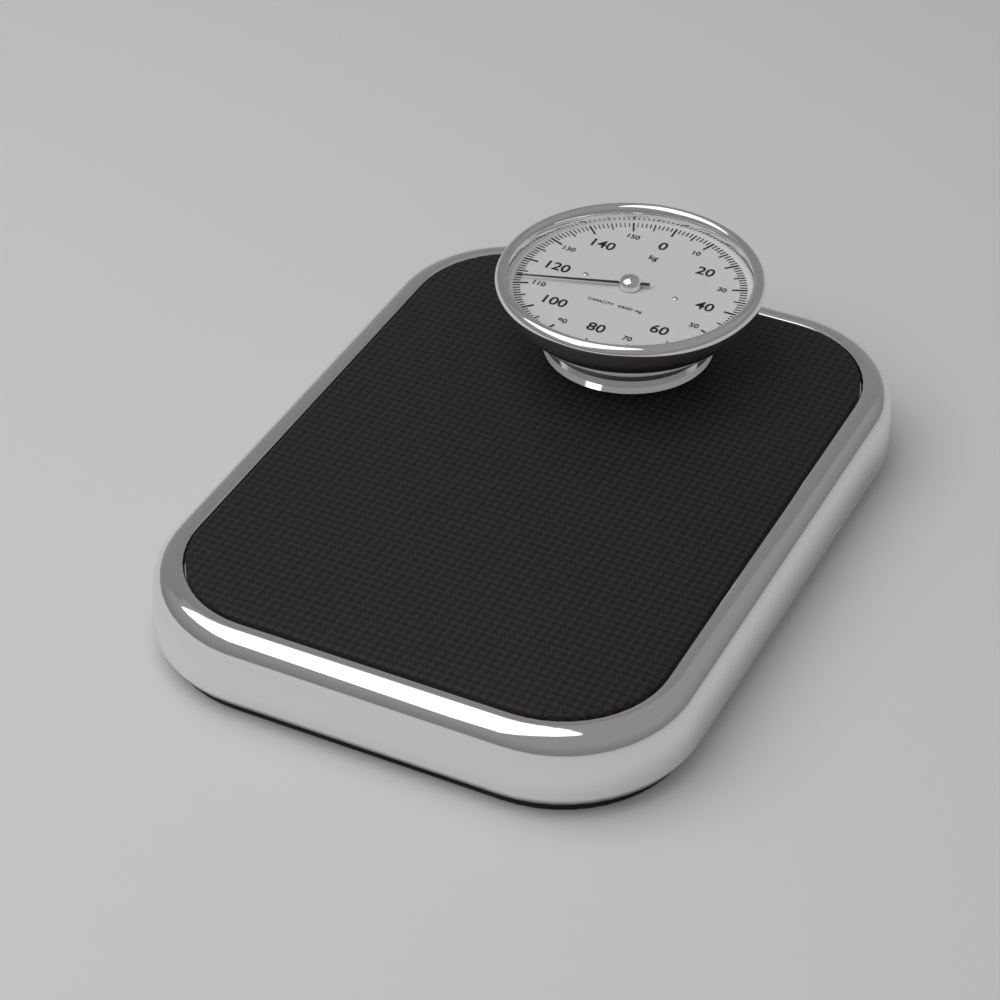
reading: 112 kg
